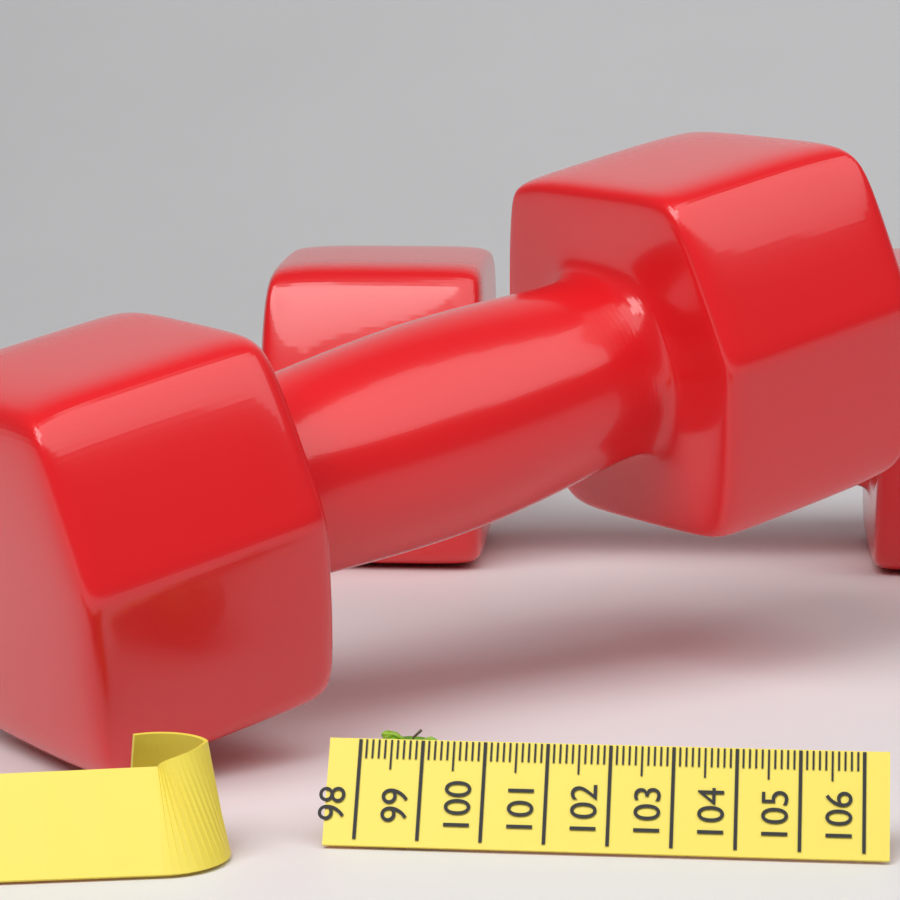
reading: 99.4 (no unit)
